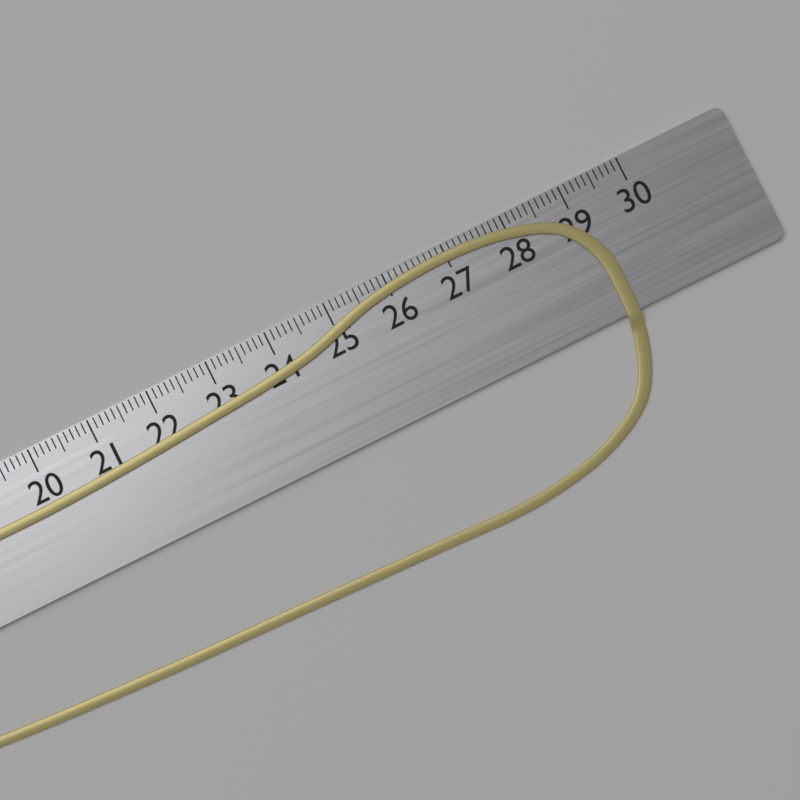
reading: 29.3 cm
